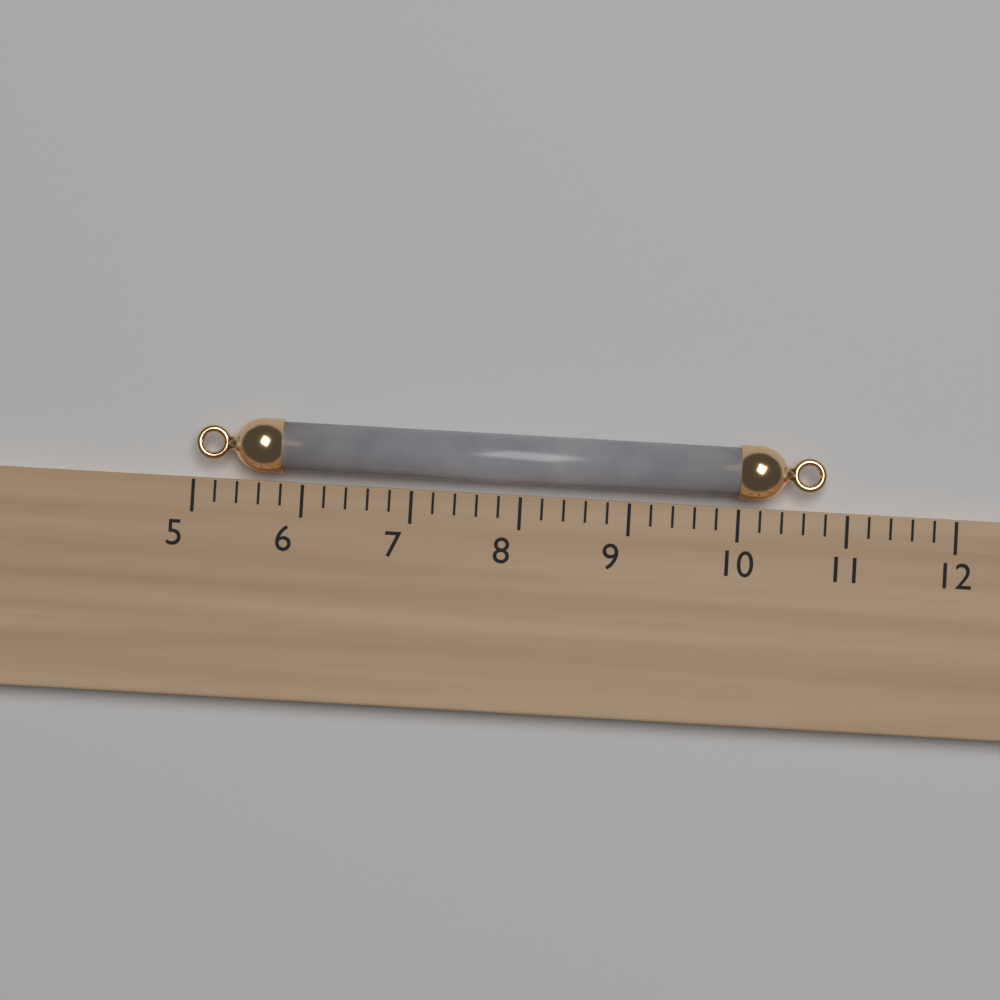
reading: 10.8 (no unit)
